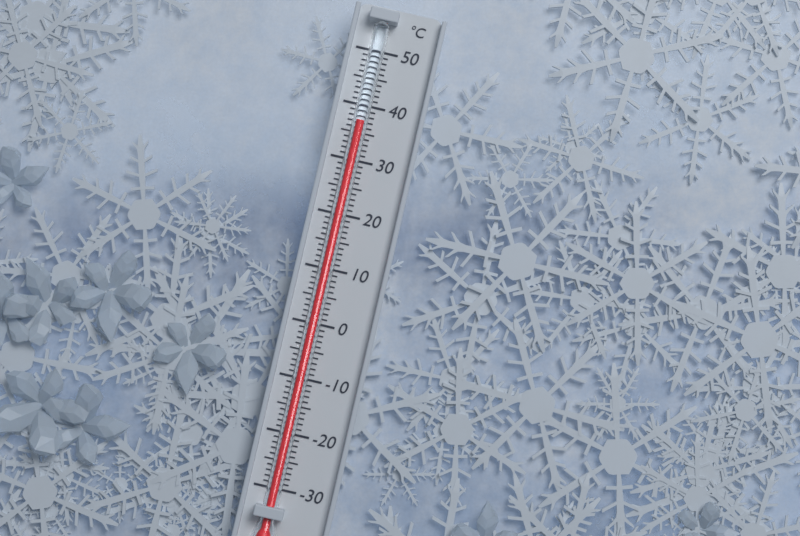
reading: 37 °C
